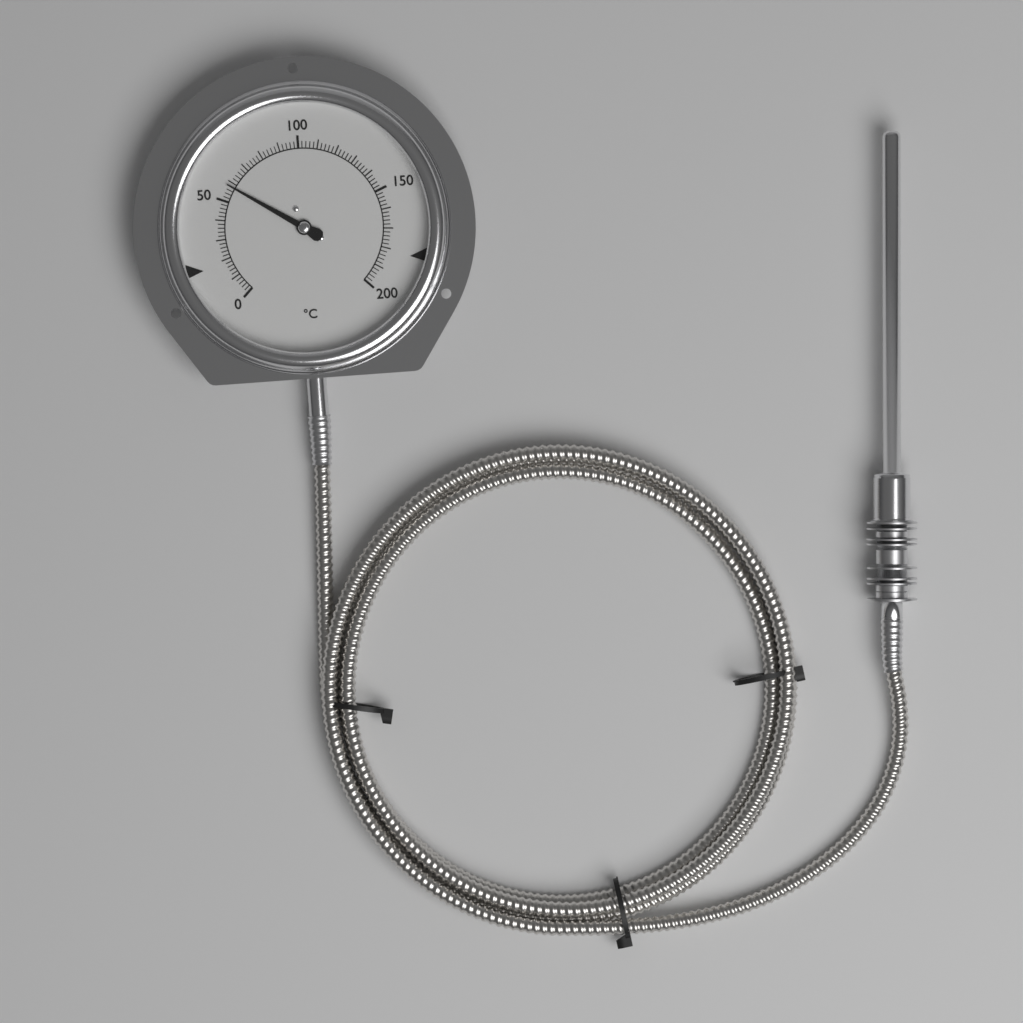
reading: 58 °C
